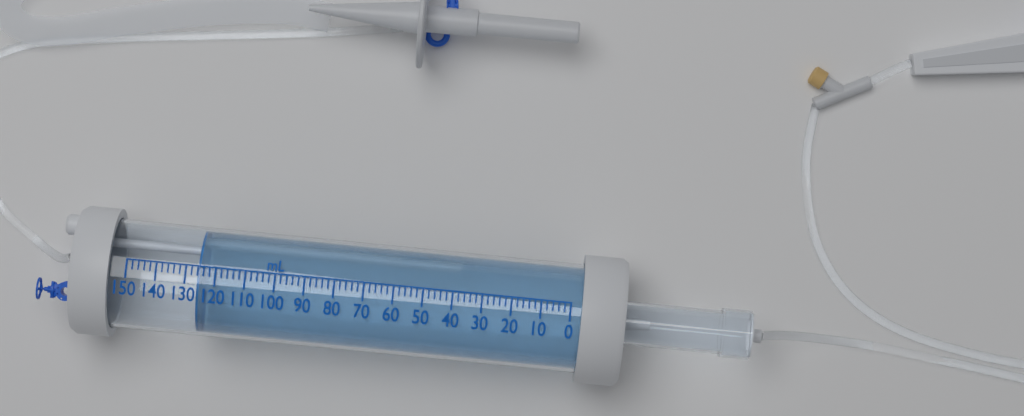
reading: 126 mL
